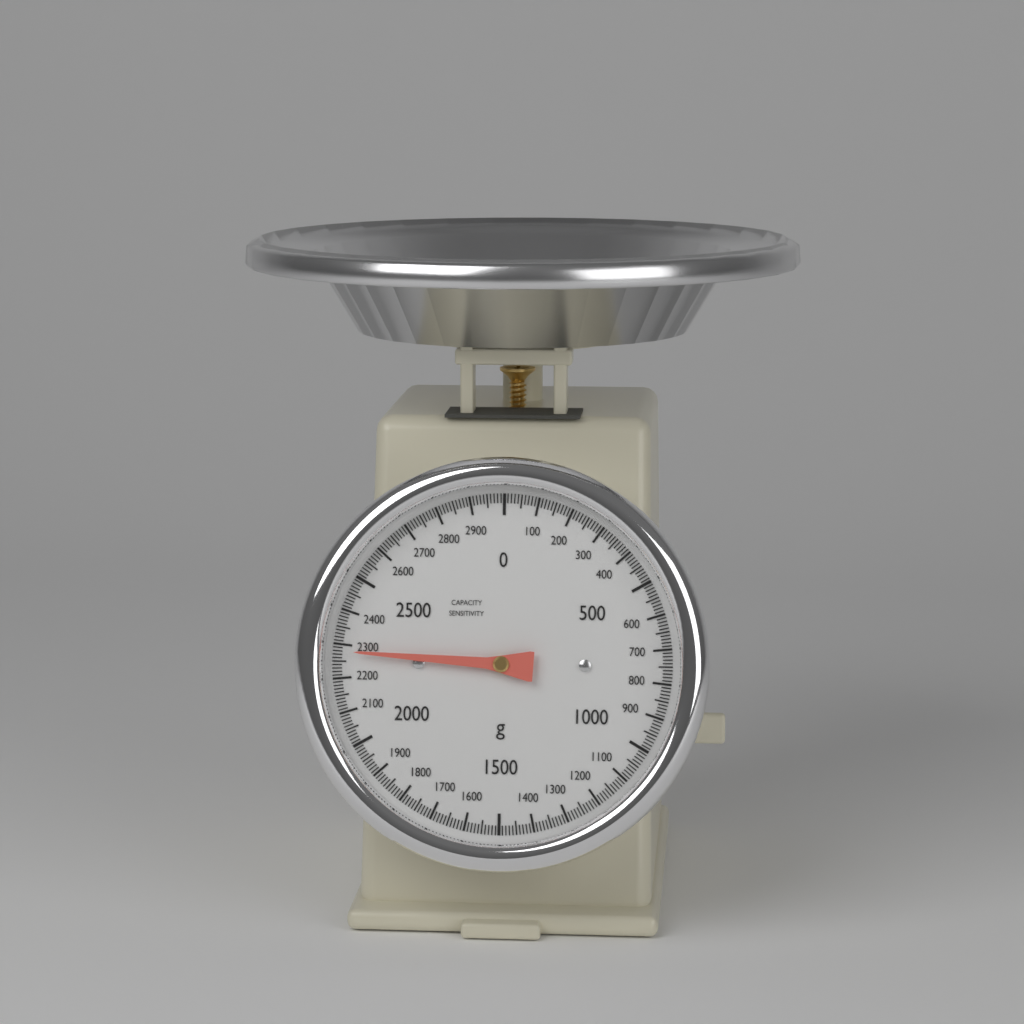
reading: 2280 g
